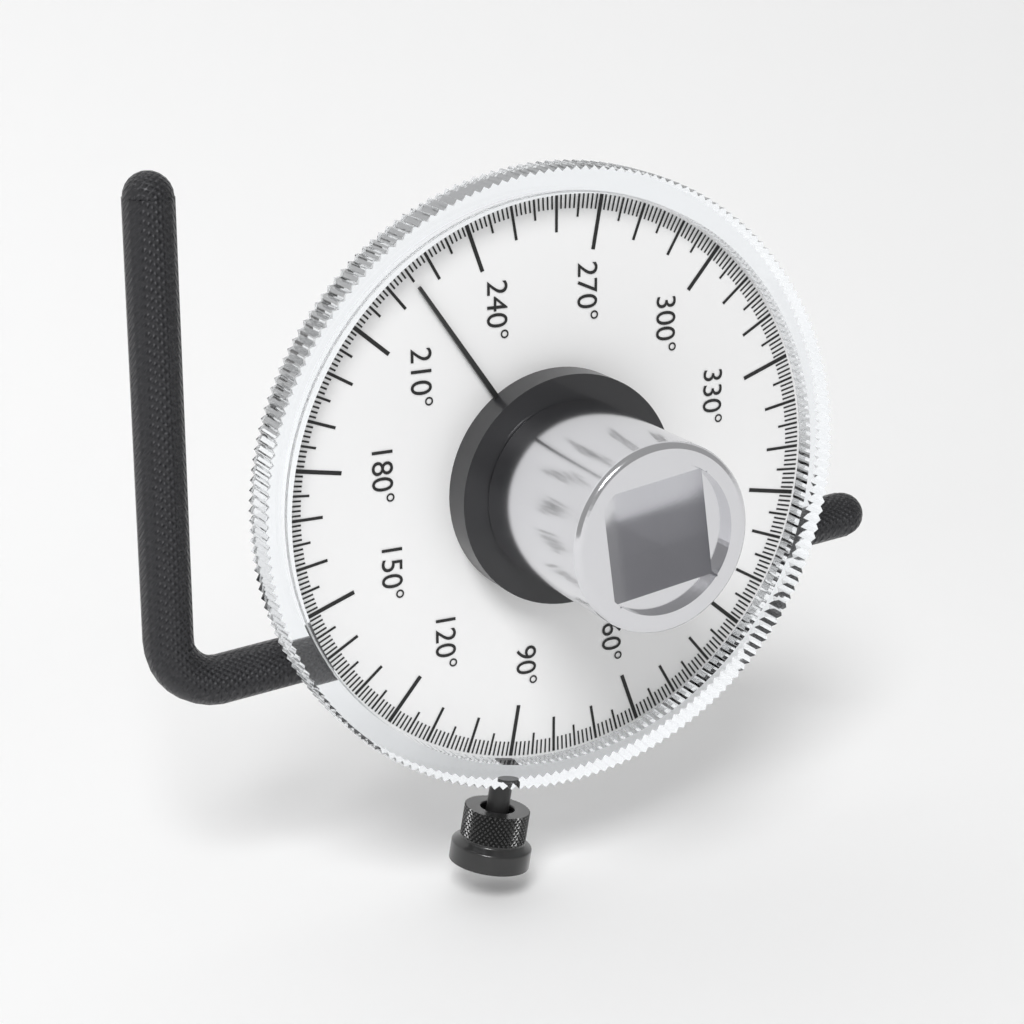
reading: 225 °
